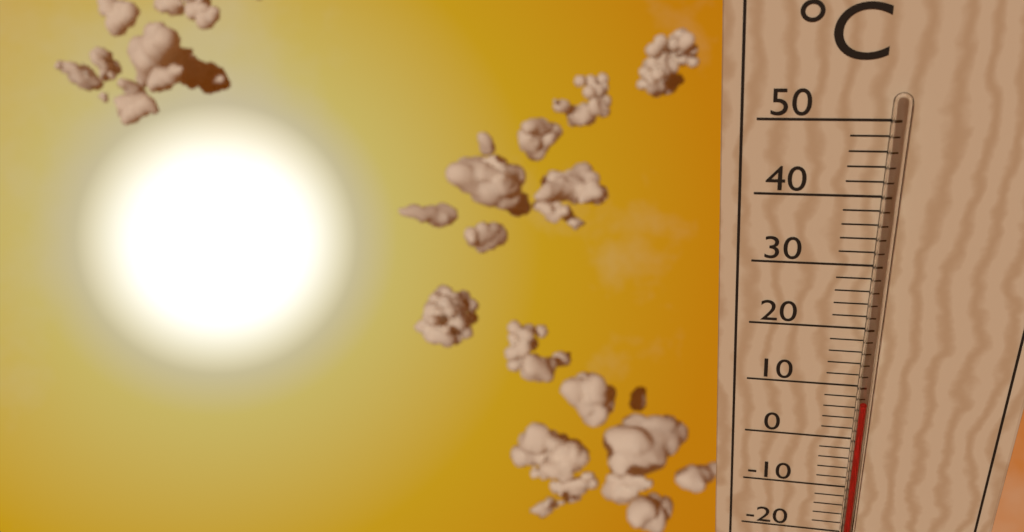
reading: 8 °C
